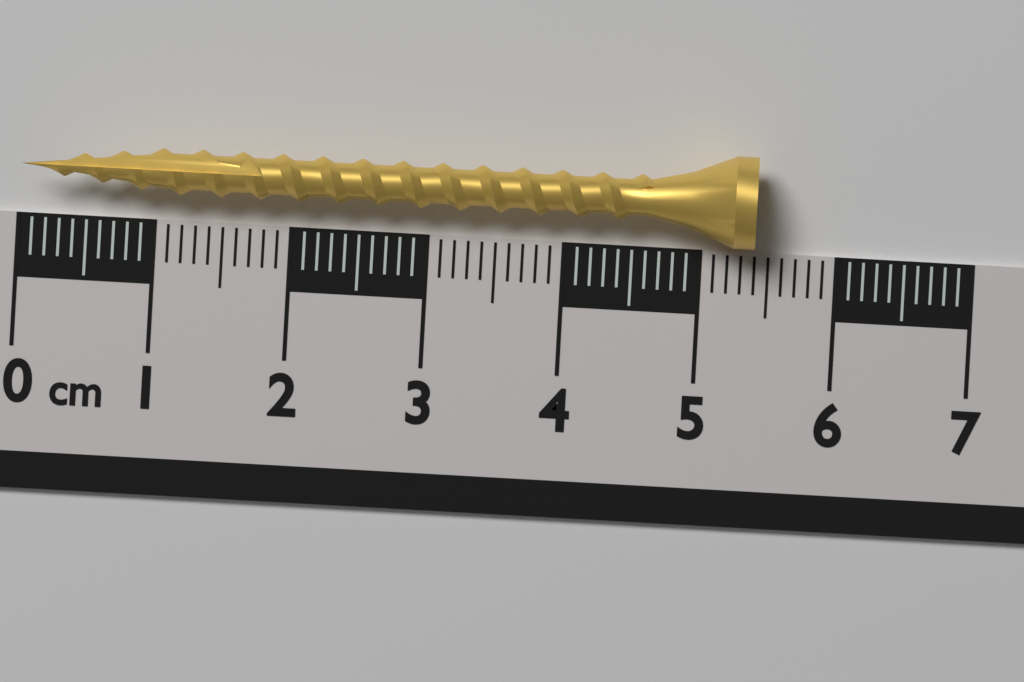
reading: 5.4 cm
